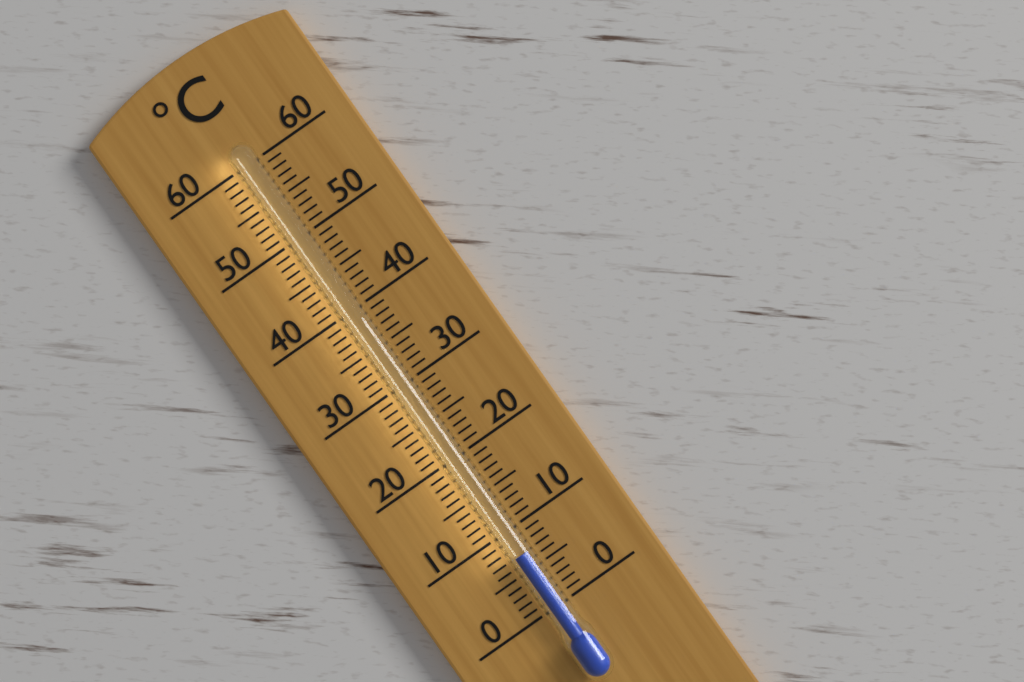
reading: 7 °C
